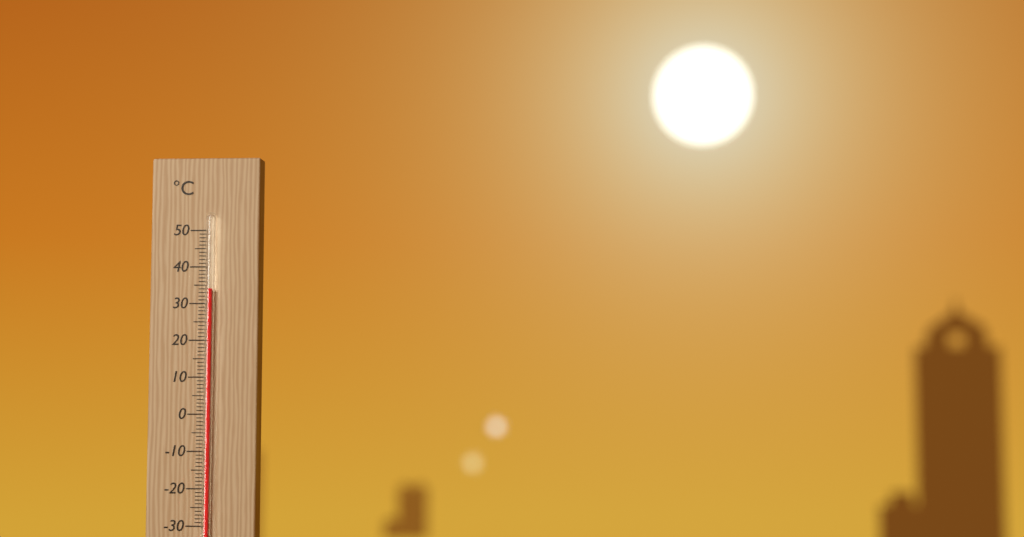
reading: 34 °C
